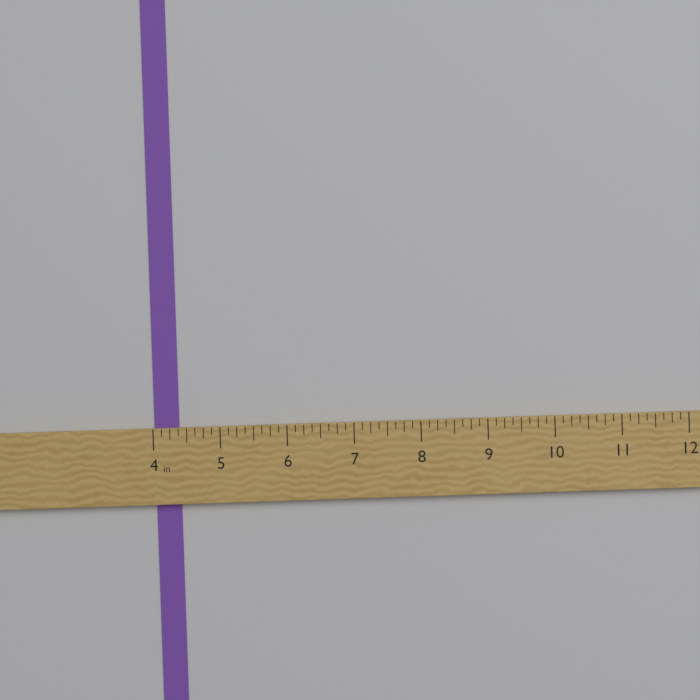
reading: 4.375 in
